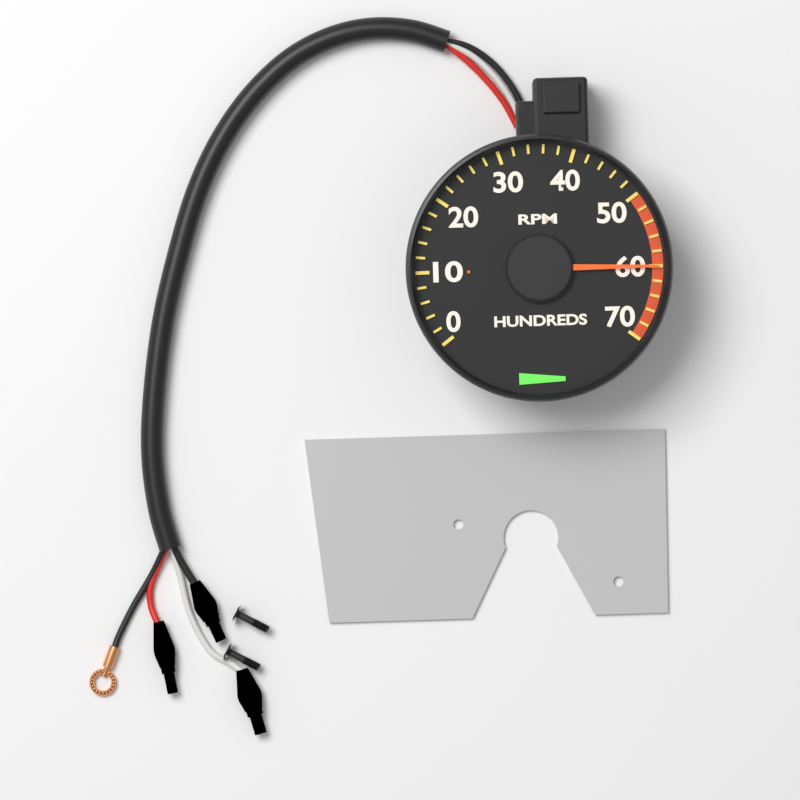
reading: 6000 RPM
